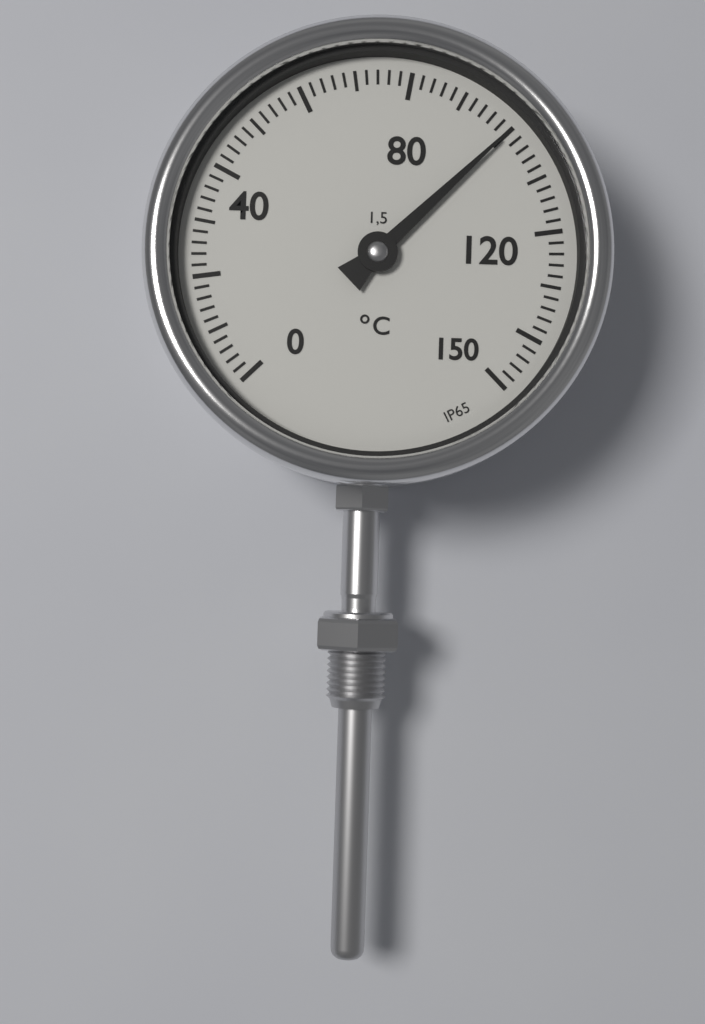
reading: 100 °C
